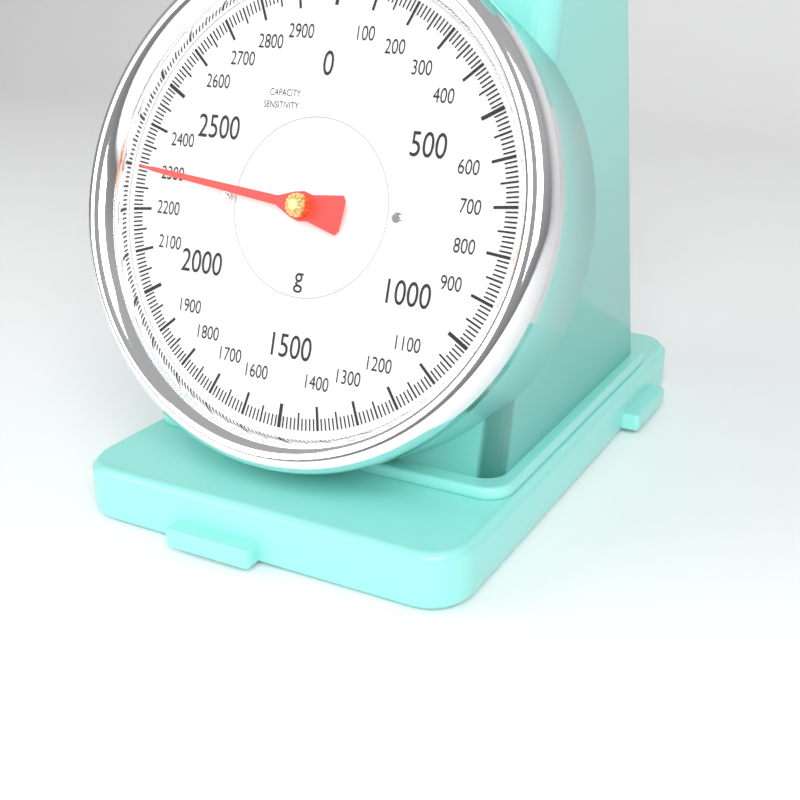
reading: 2300 g
